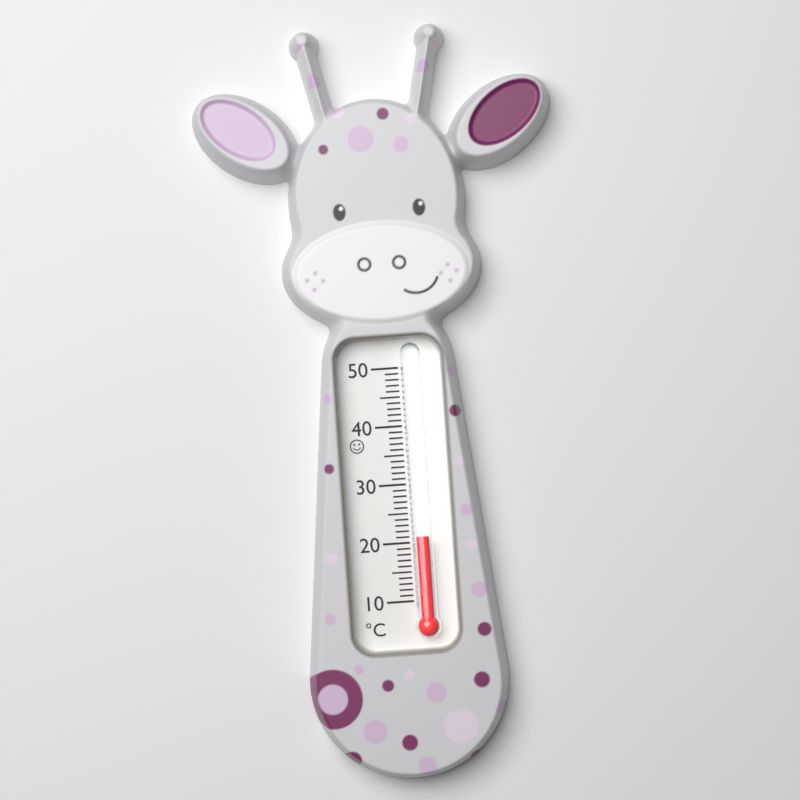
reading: 21 °C
